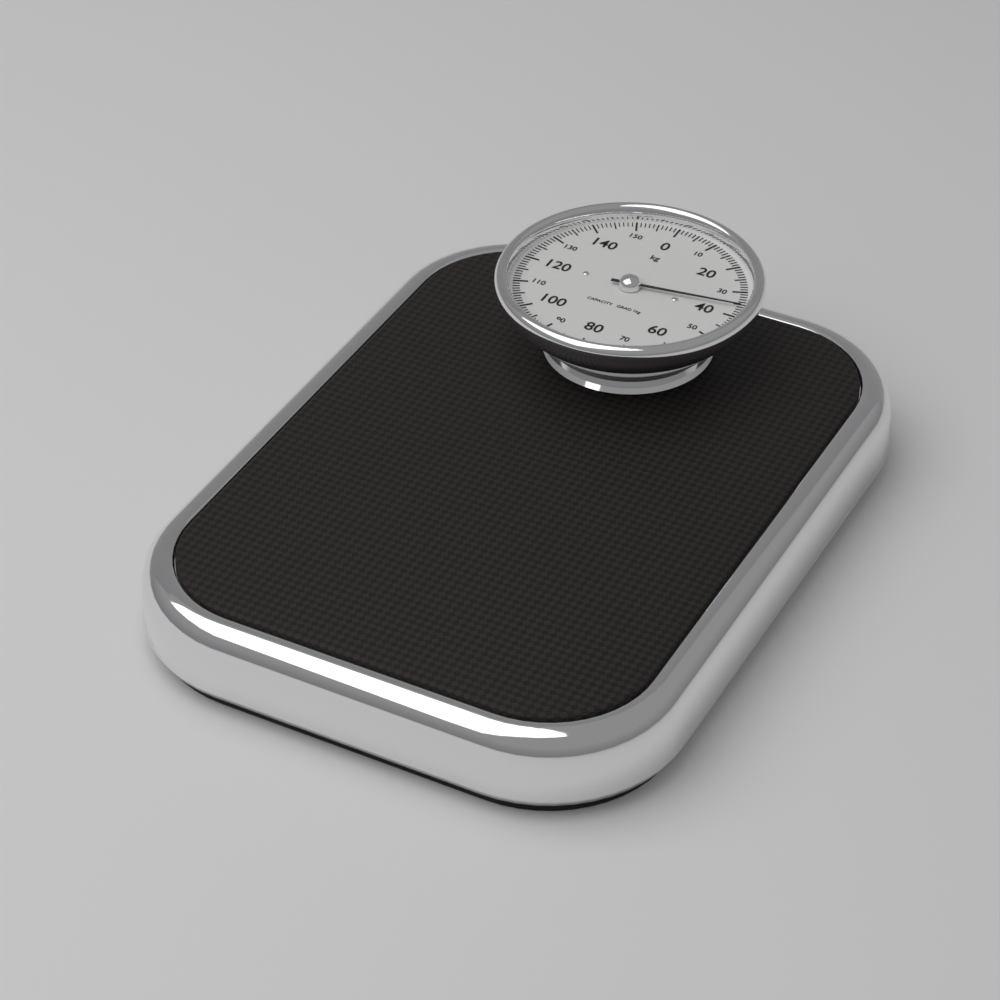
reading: 36 kg
